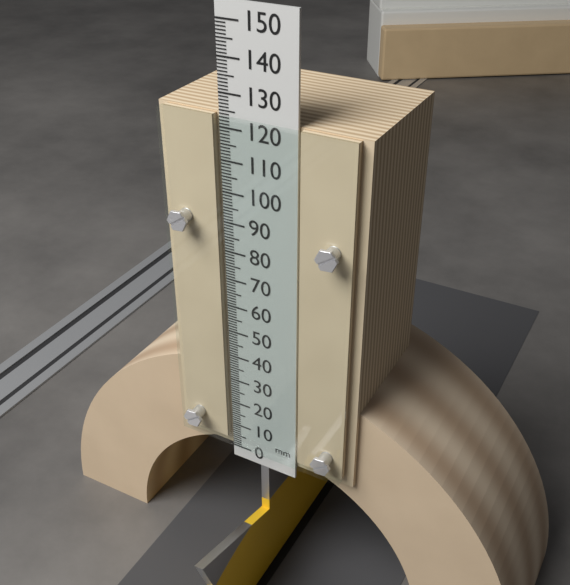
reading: 124 mm
